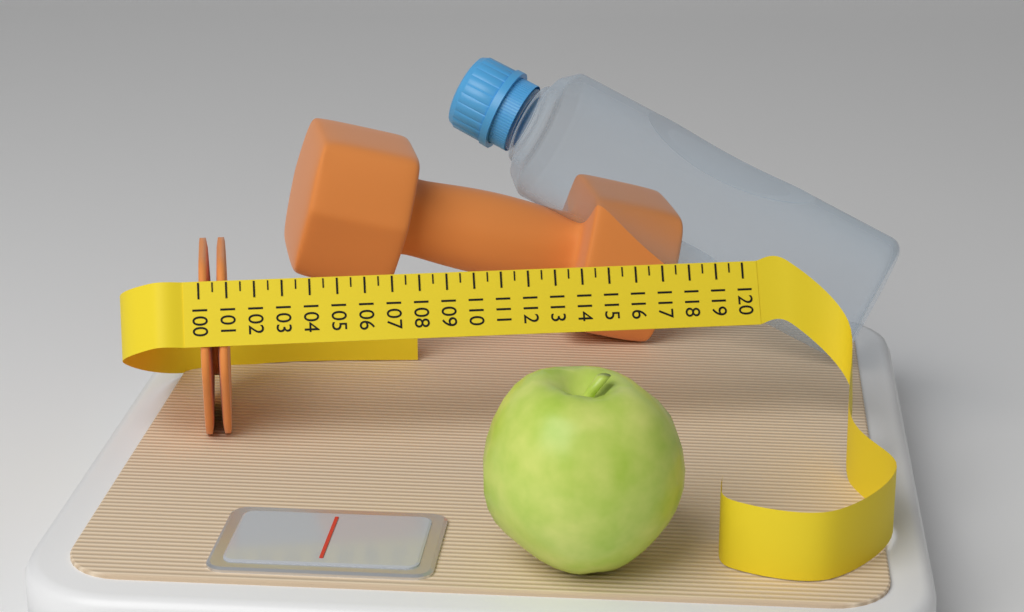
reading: 101.0 (no unit)
